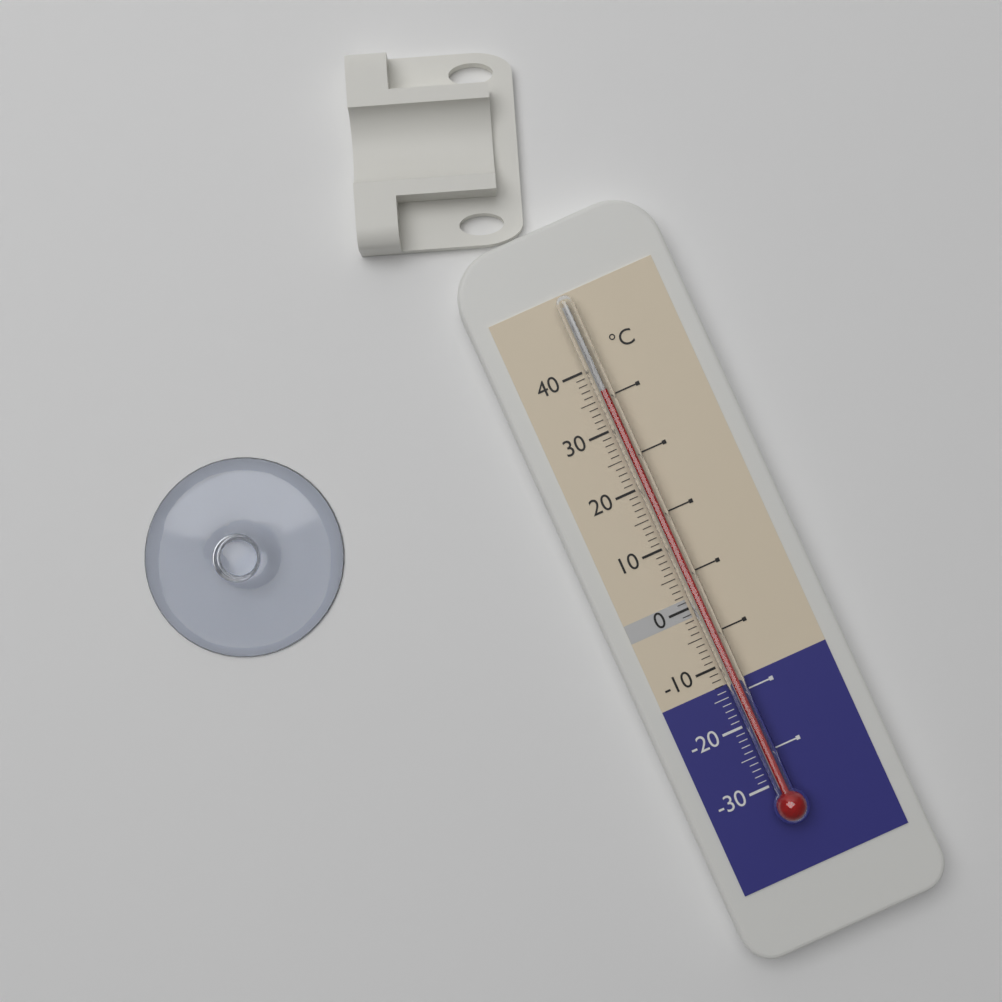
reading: 36 °C
